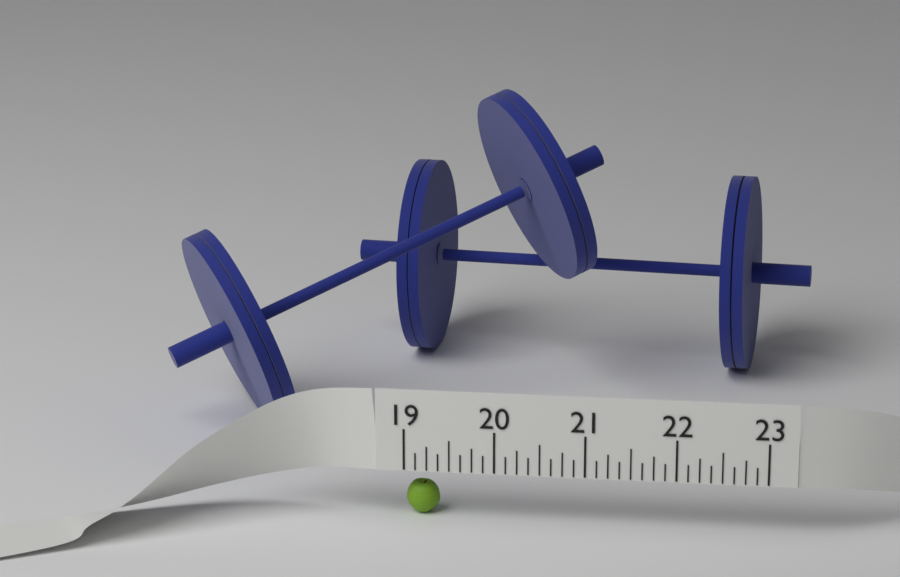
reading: 19.375 (no unit)
